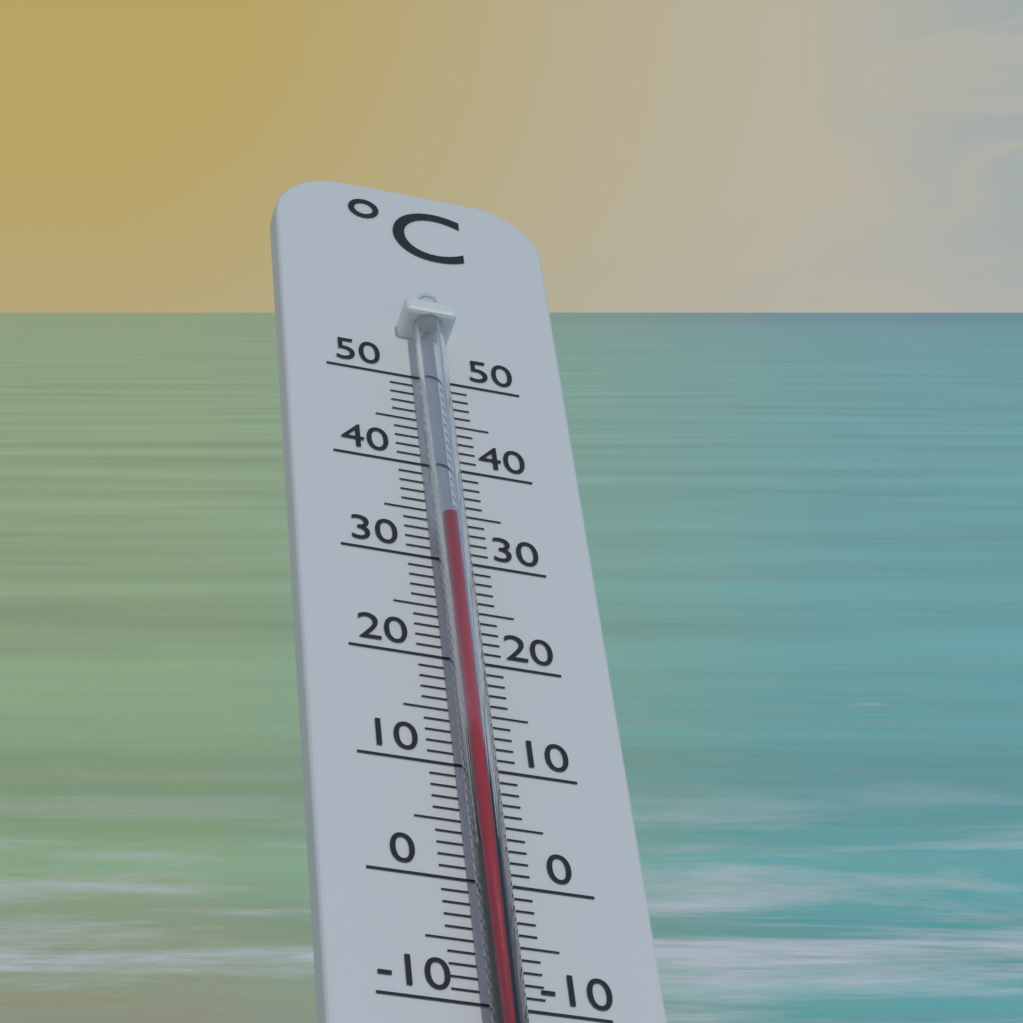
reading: 33 °C
